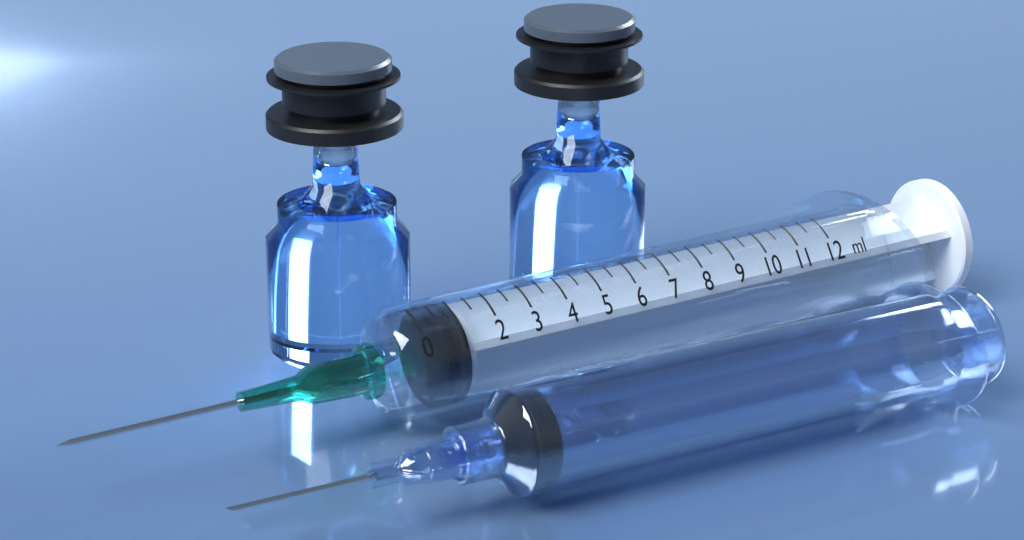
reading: 0.5 ml
